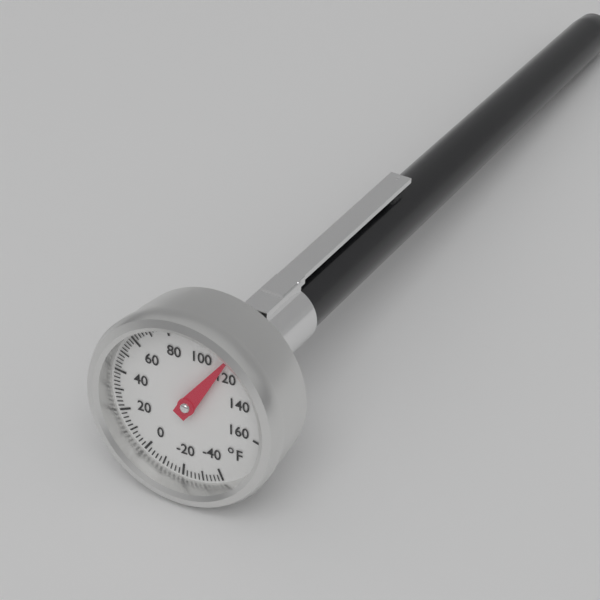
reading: 114 °F
